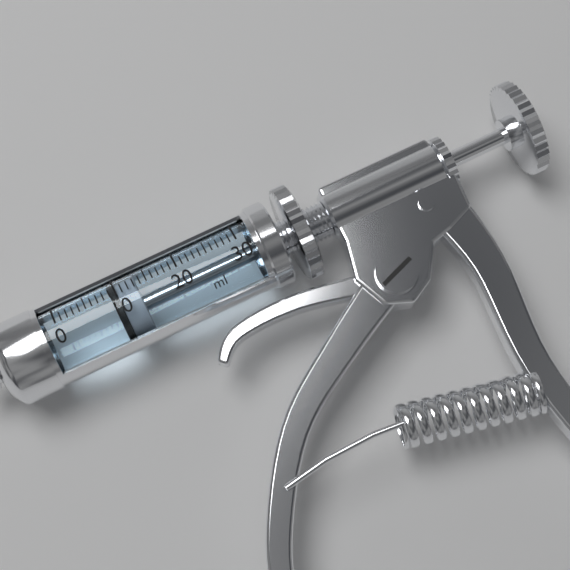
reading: 9 ml
